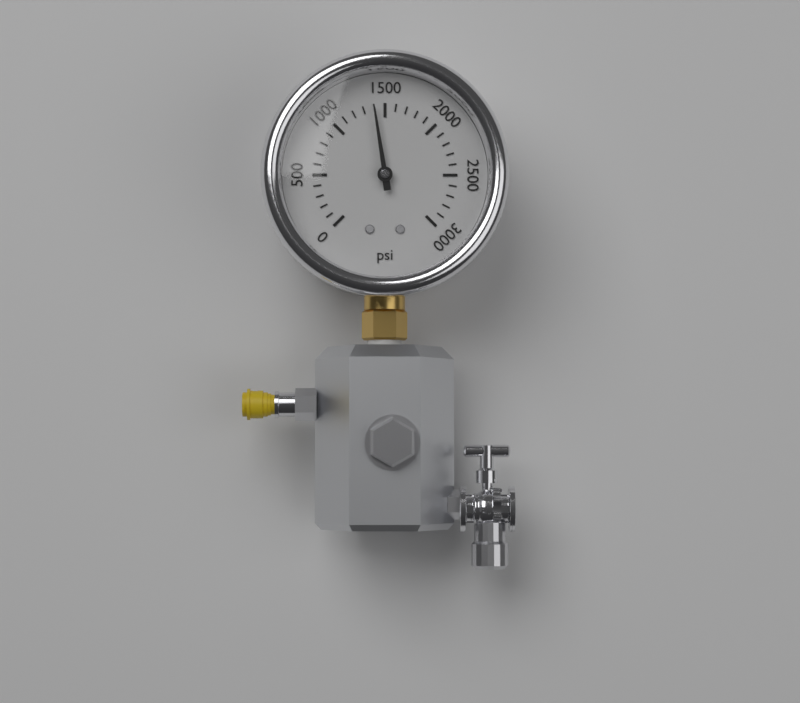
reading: 1400 psi
